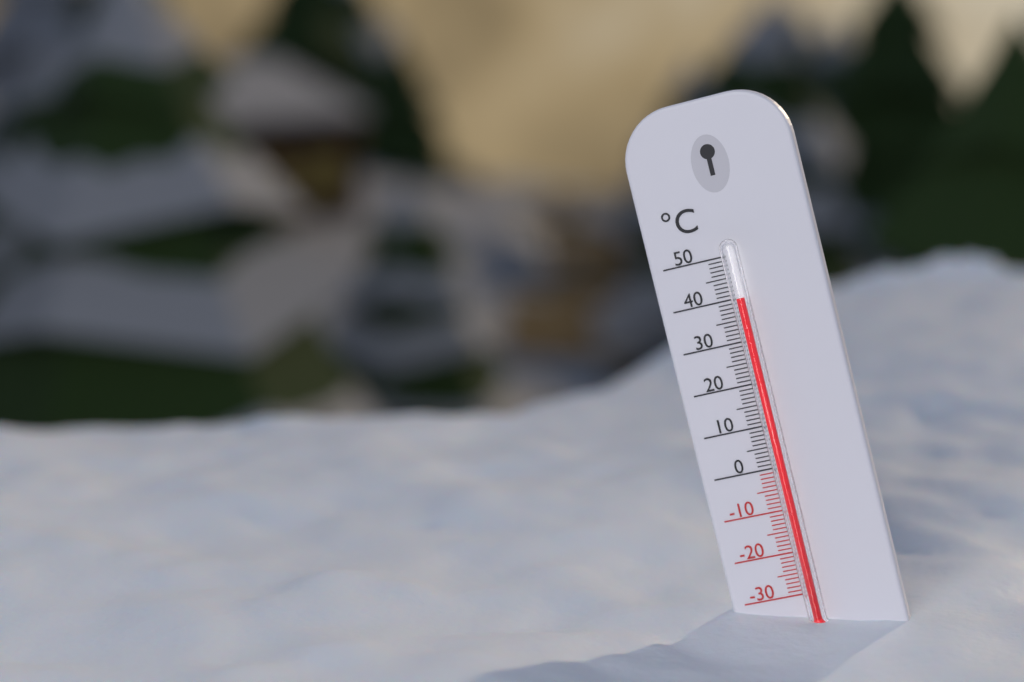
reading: 40 °C
